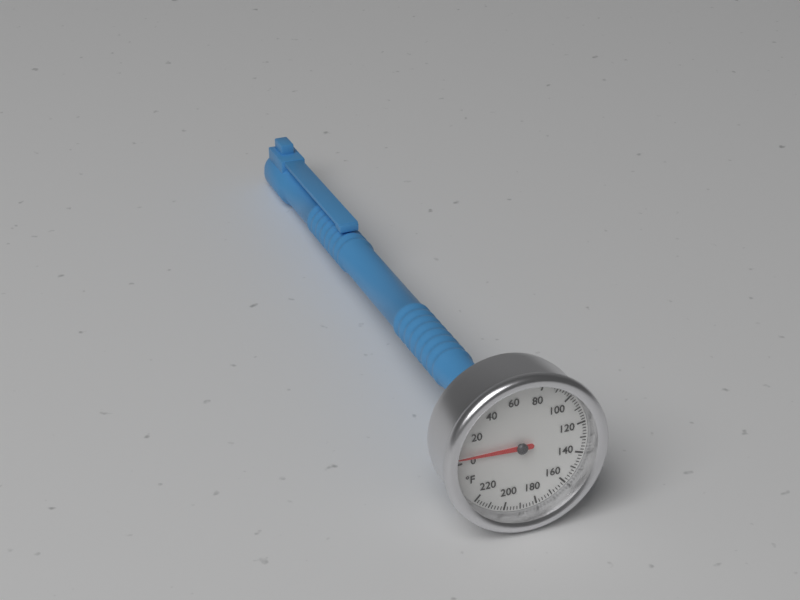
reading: 4 °F
